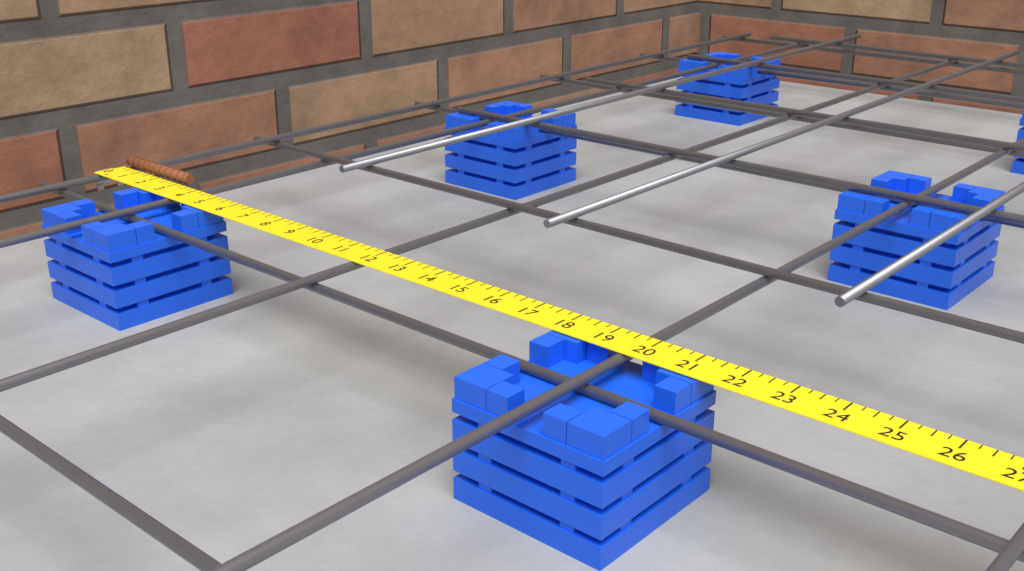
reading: 3.25 in
